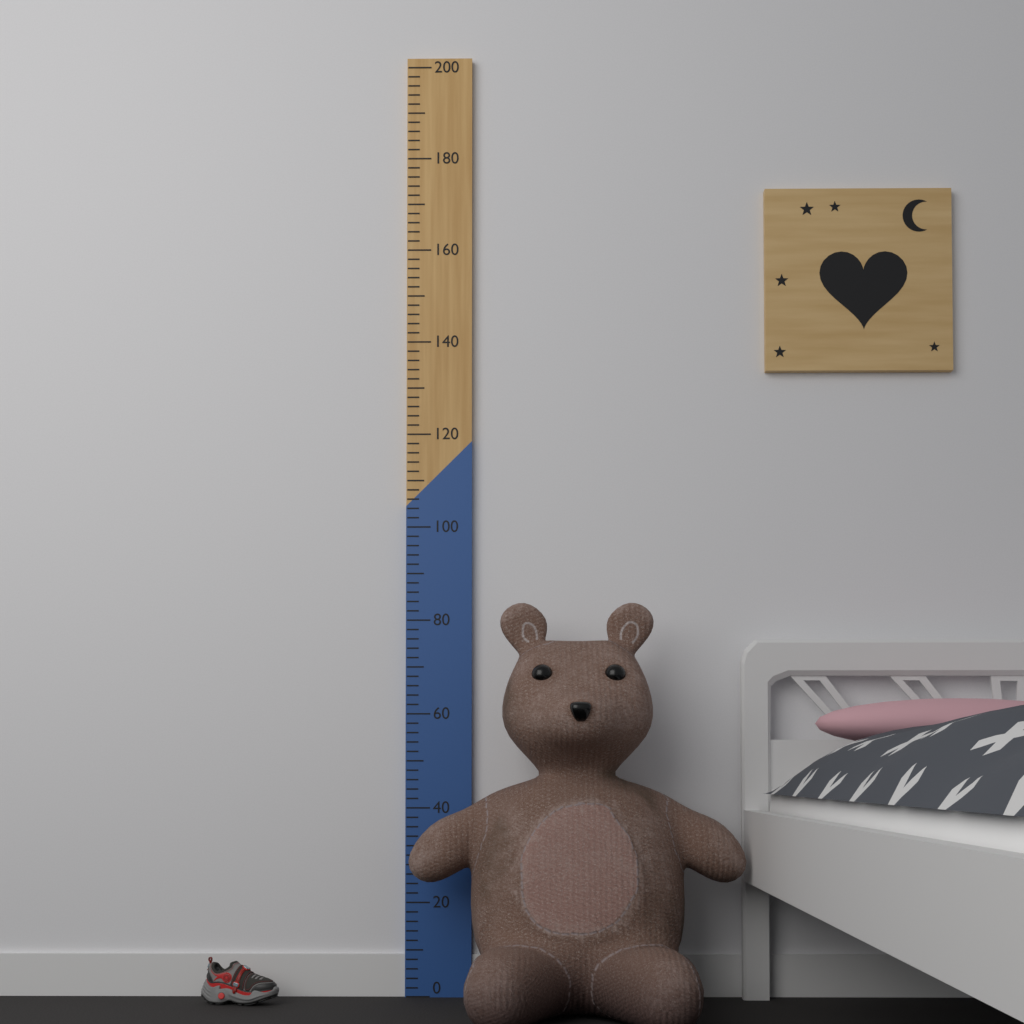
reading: 82 (no unit)
